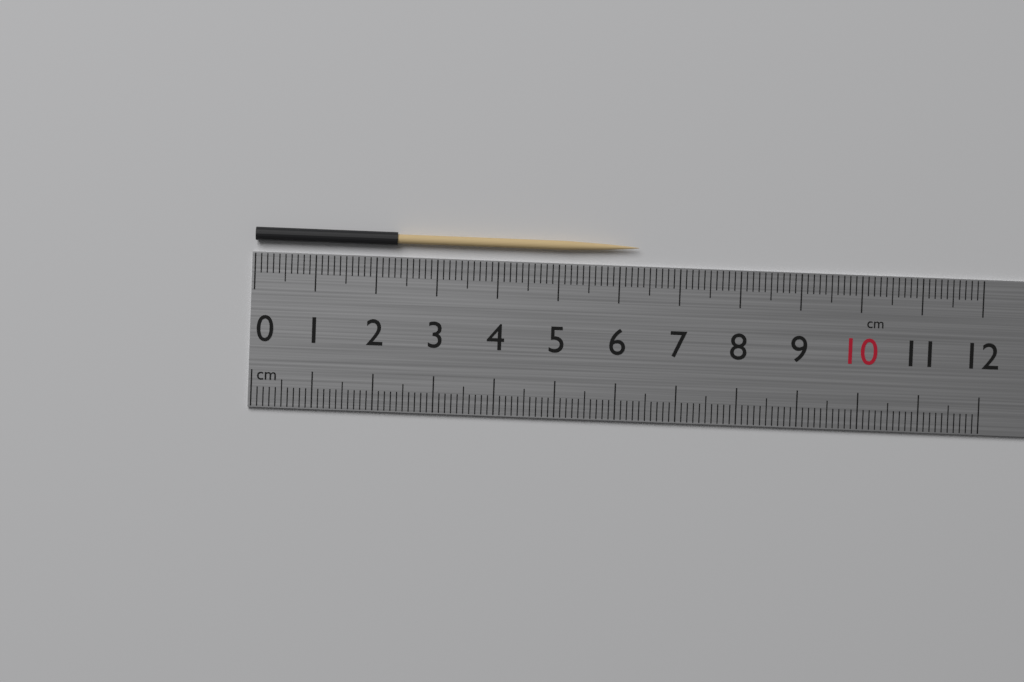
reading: 6.3 cm
